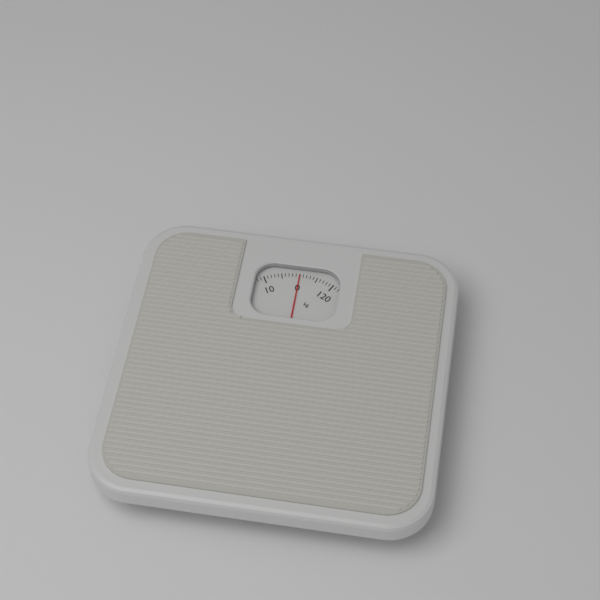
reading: 0 kg
